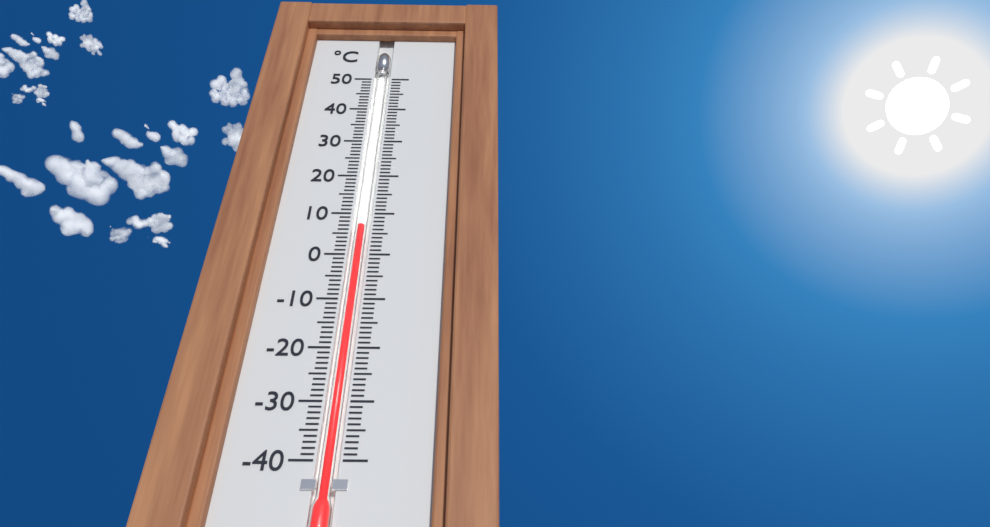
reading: 7 °C
